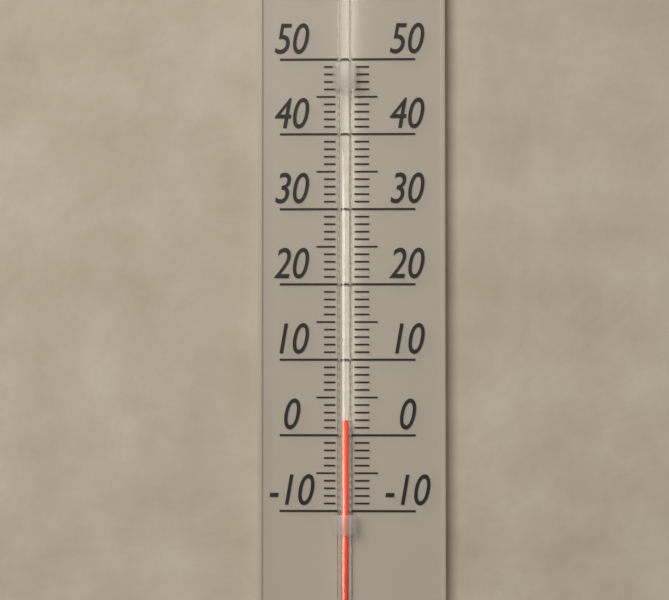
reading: 2 (no unit)
